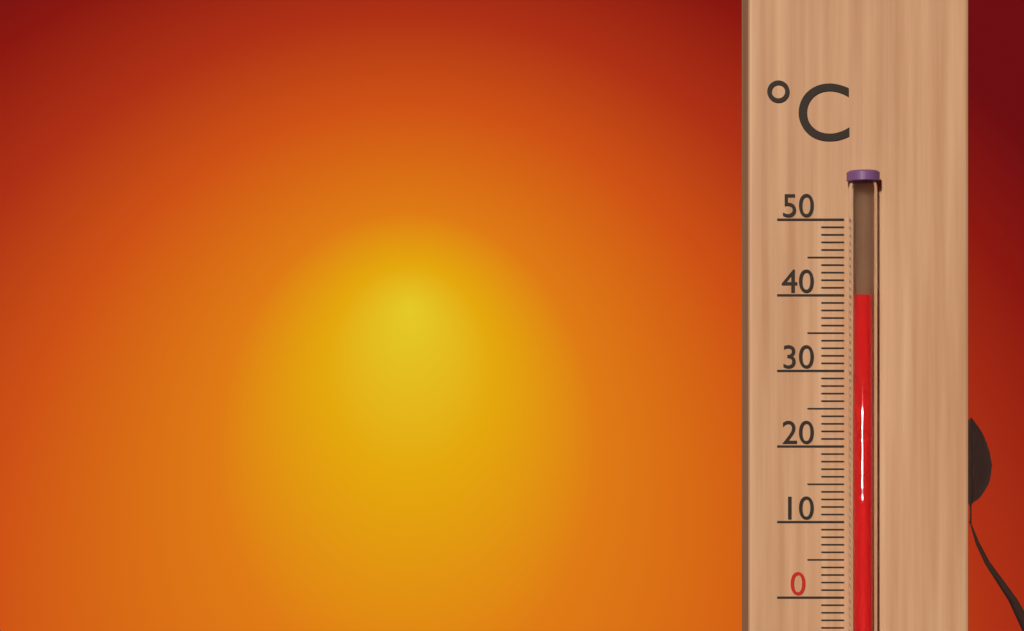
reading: 40 °C
